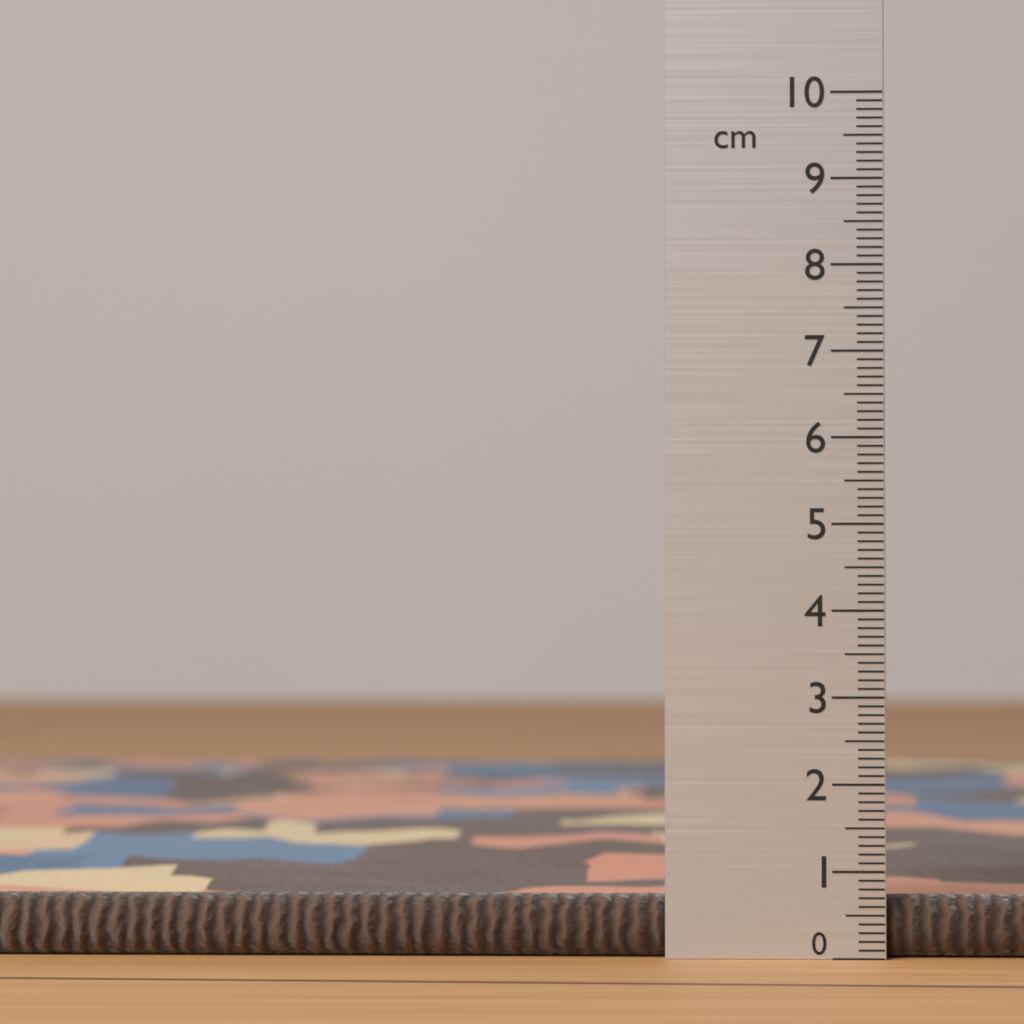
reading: 0.7 cm
